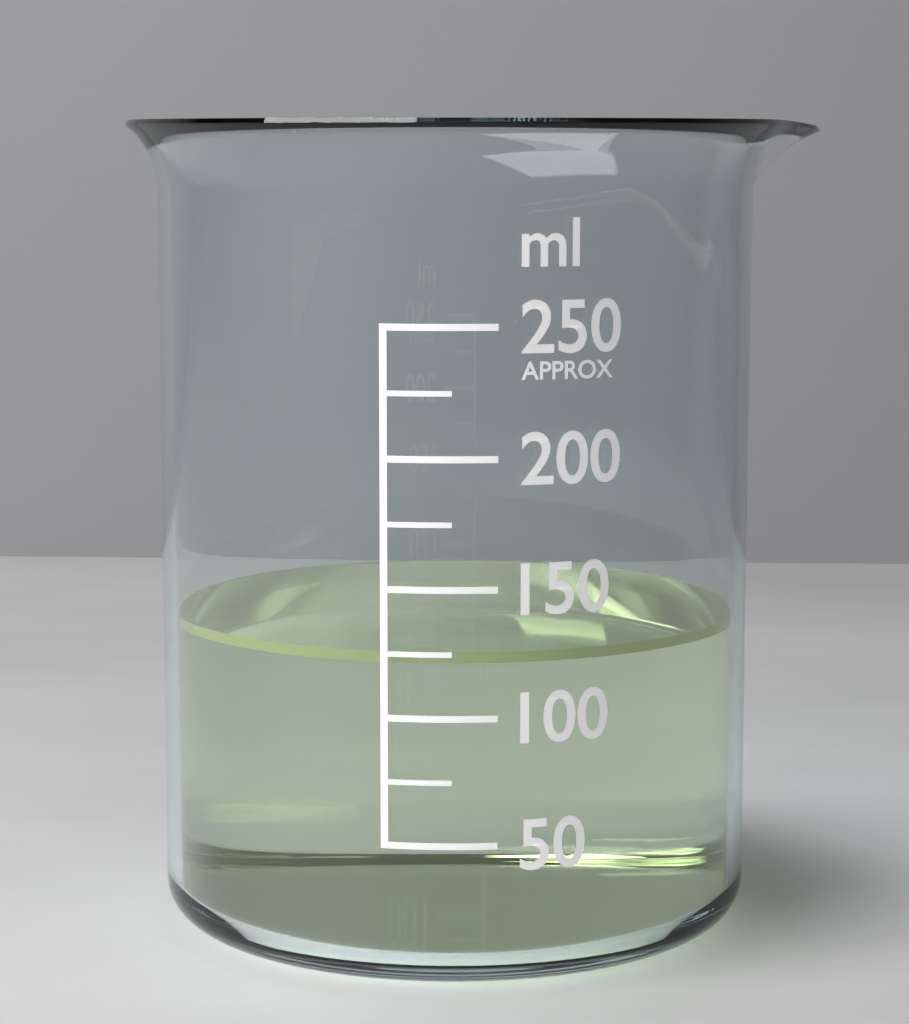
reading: 125 ml
